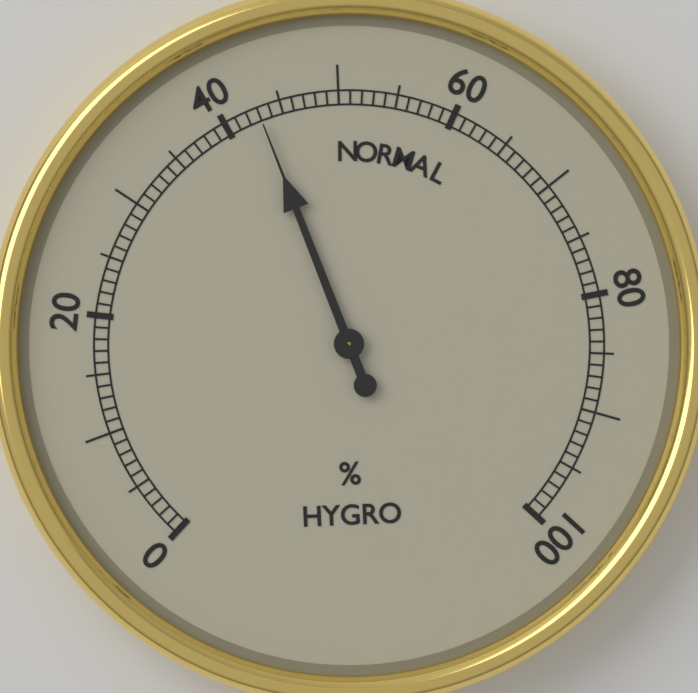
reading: 43 %
